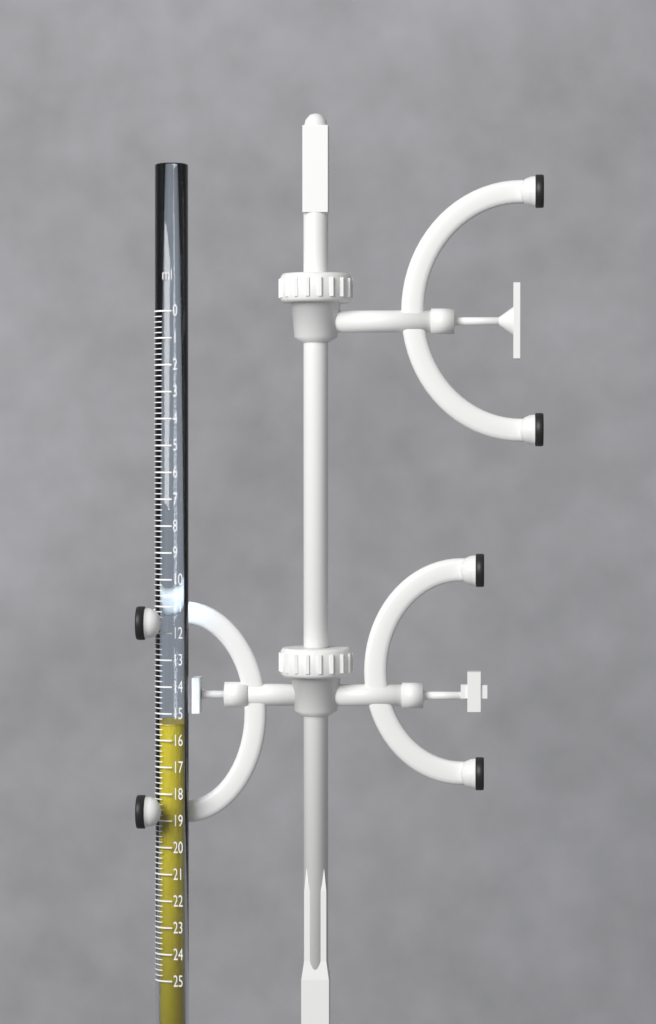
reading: 15.4 ml
